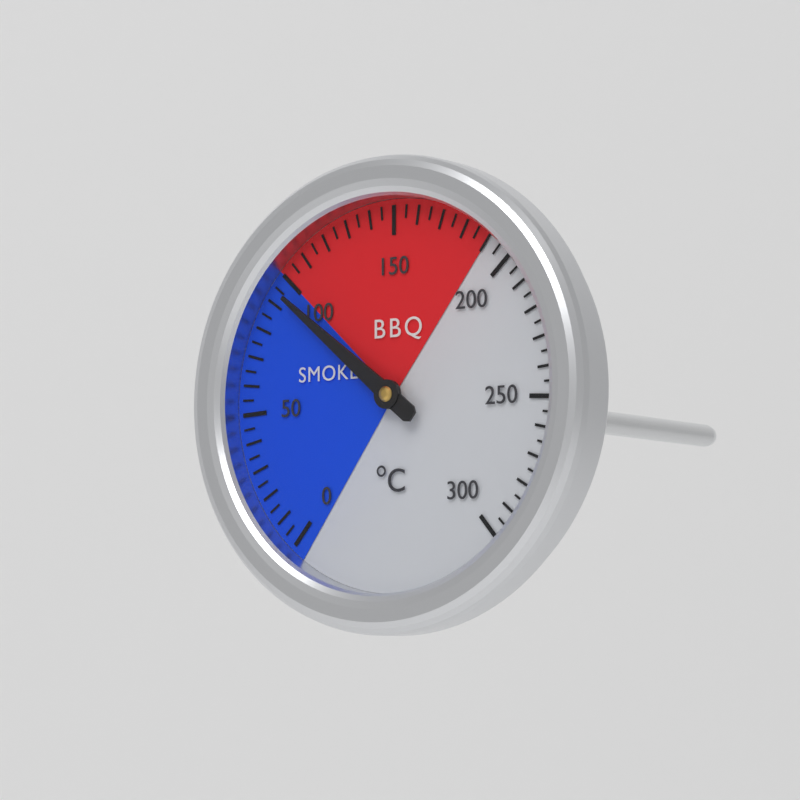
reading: 95 °C
